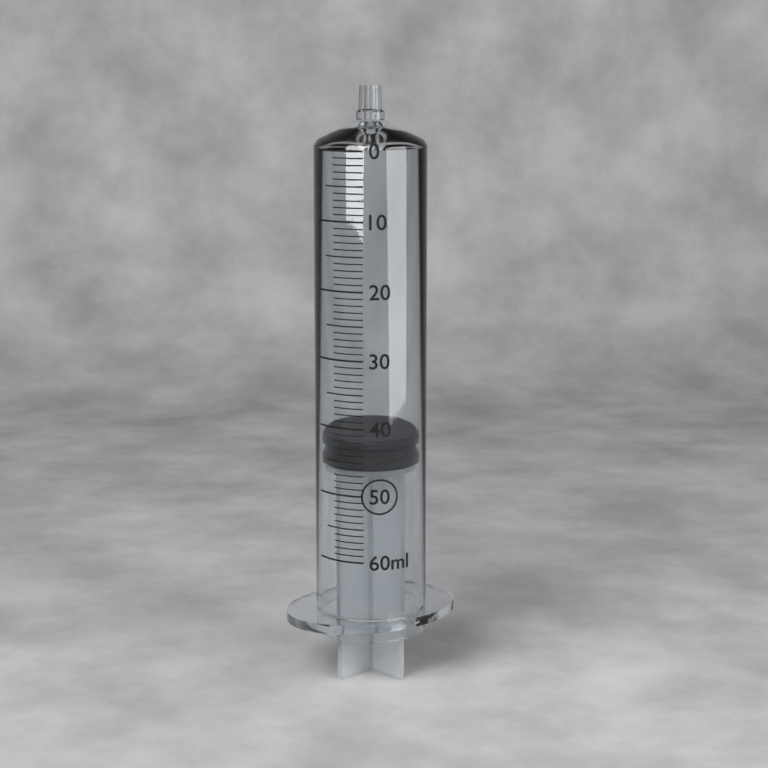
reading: 42 ml
